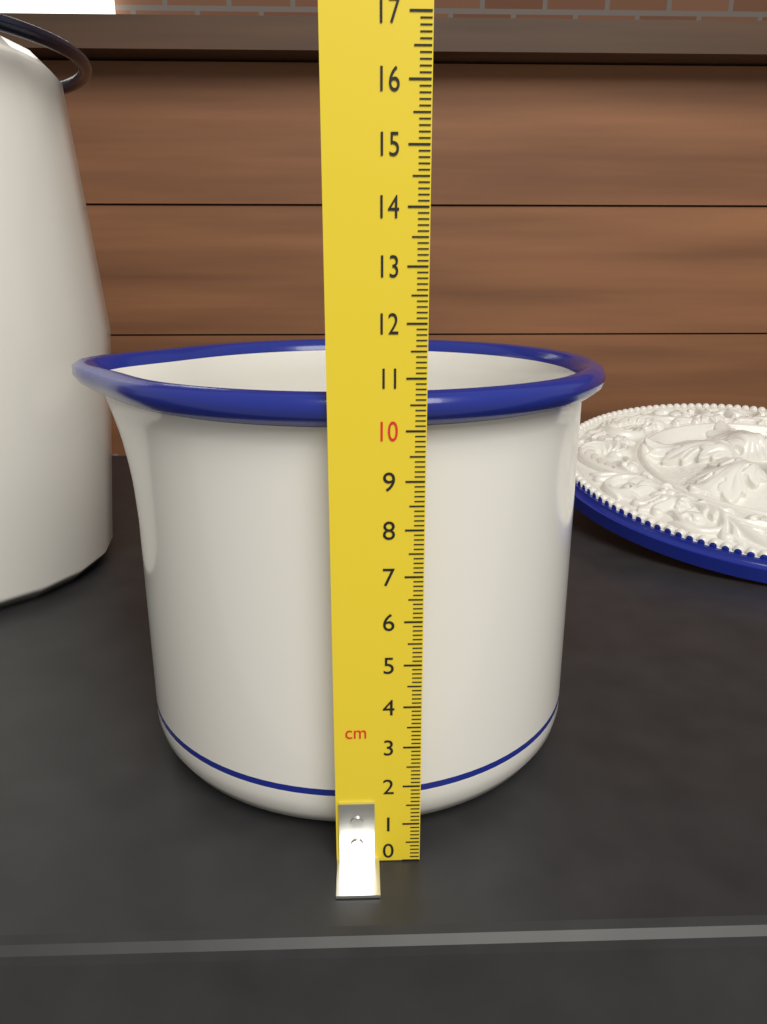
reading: 10.7 cm
